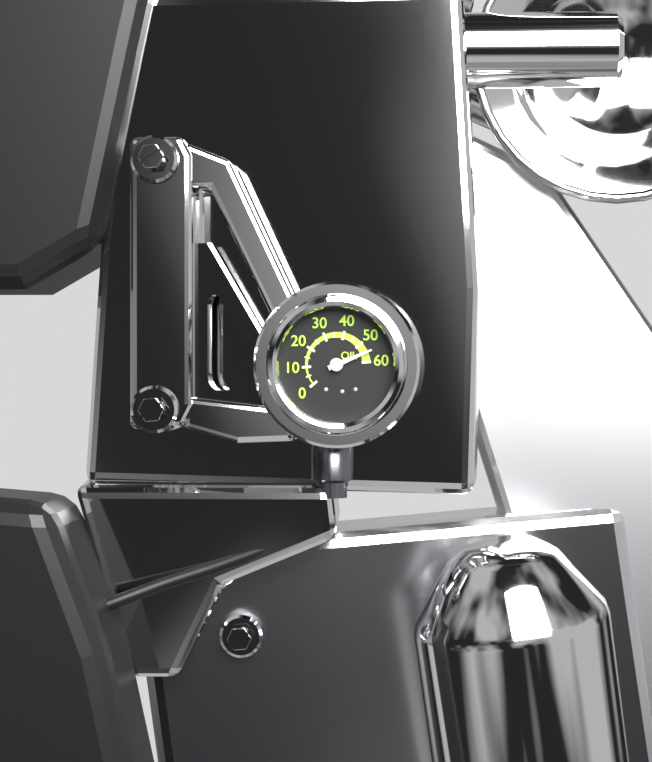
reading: 55 (no unit)
